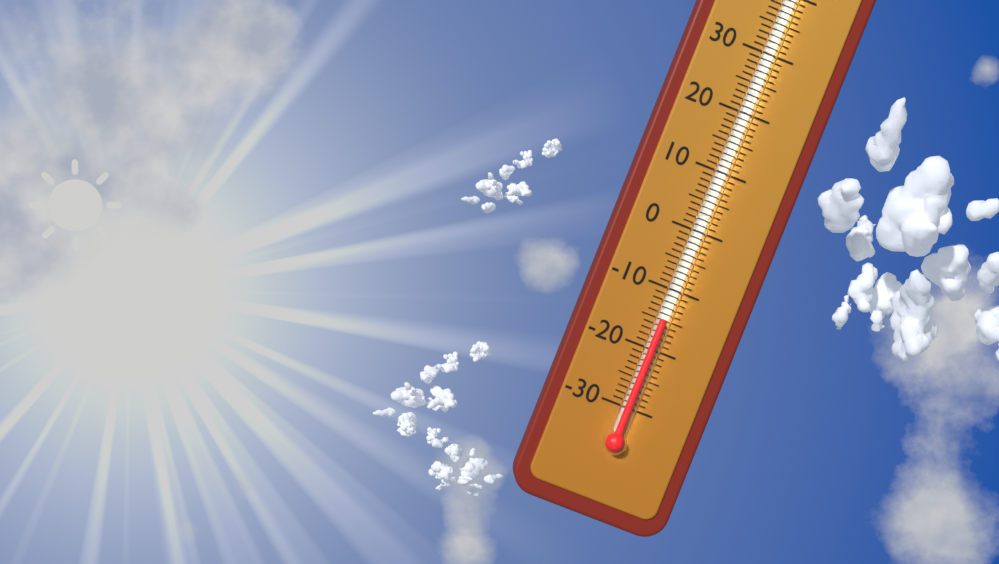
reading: -15 °C
